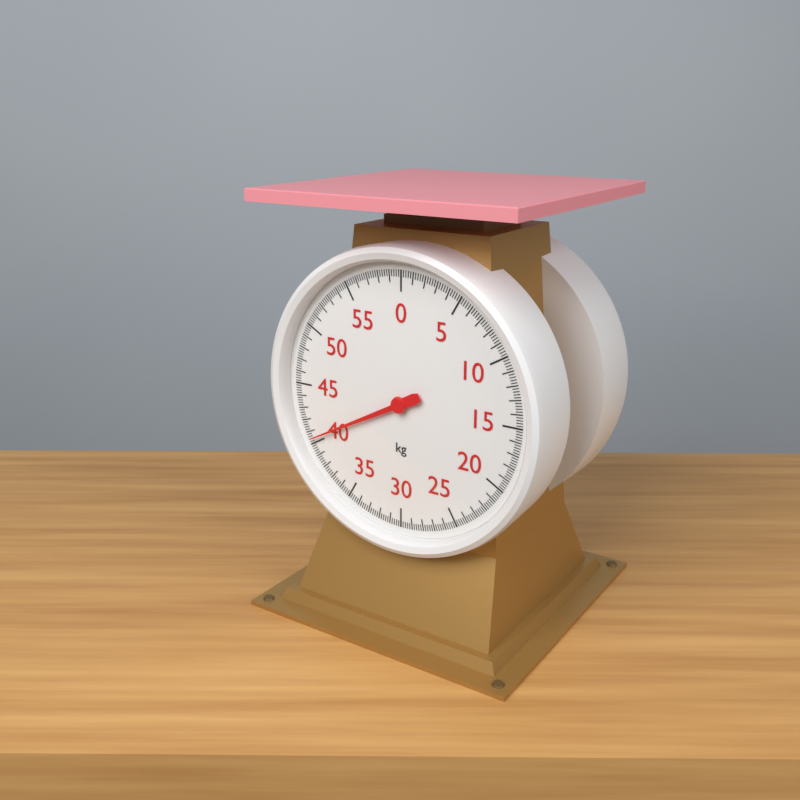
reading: 40.4 kg
